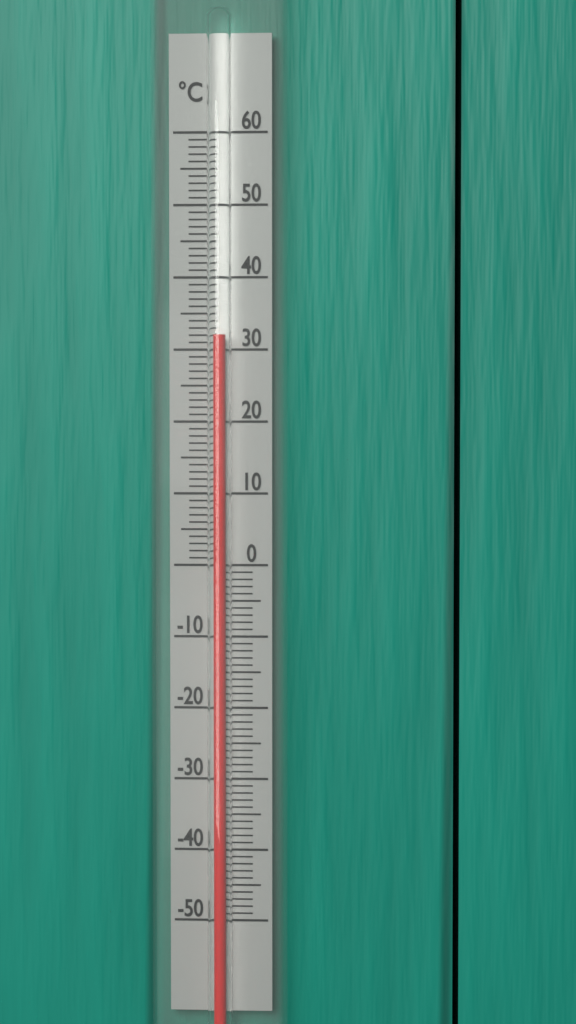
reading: 32 °C
